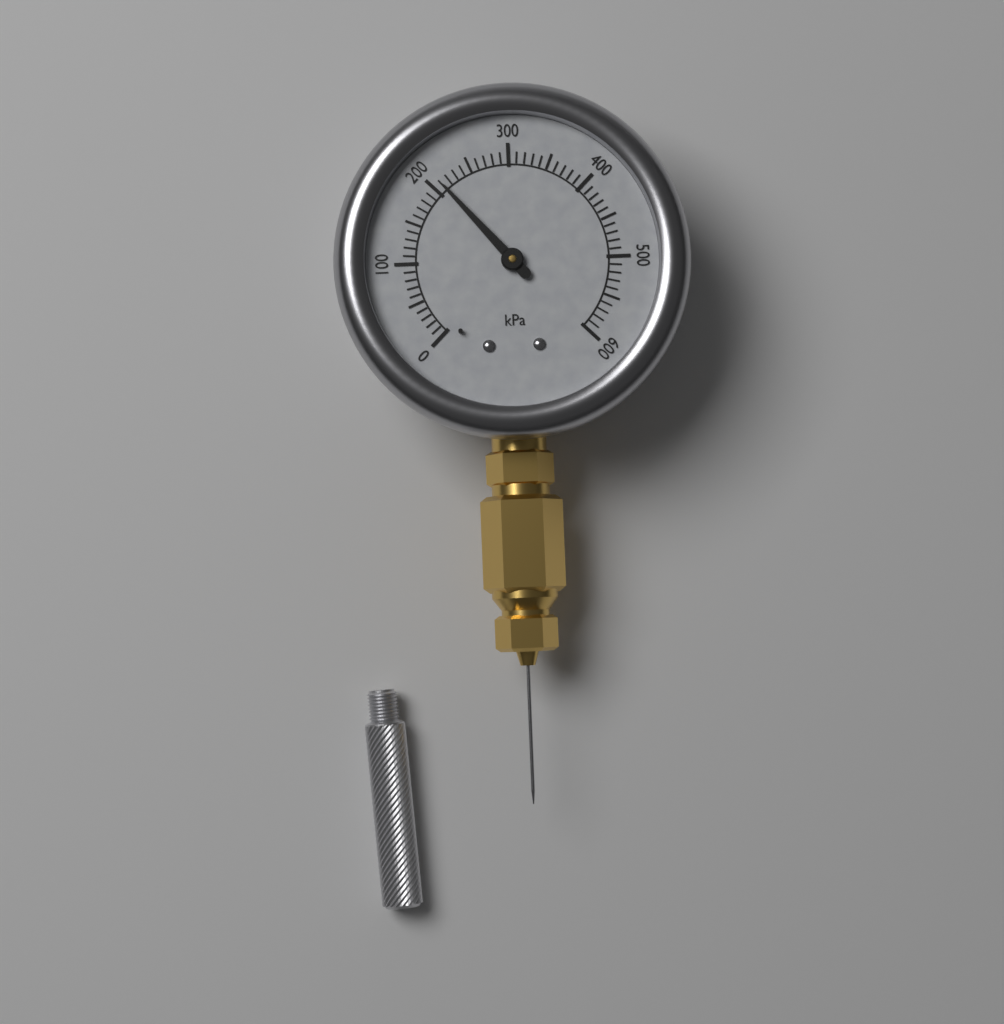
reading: 210 kPa
